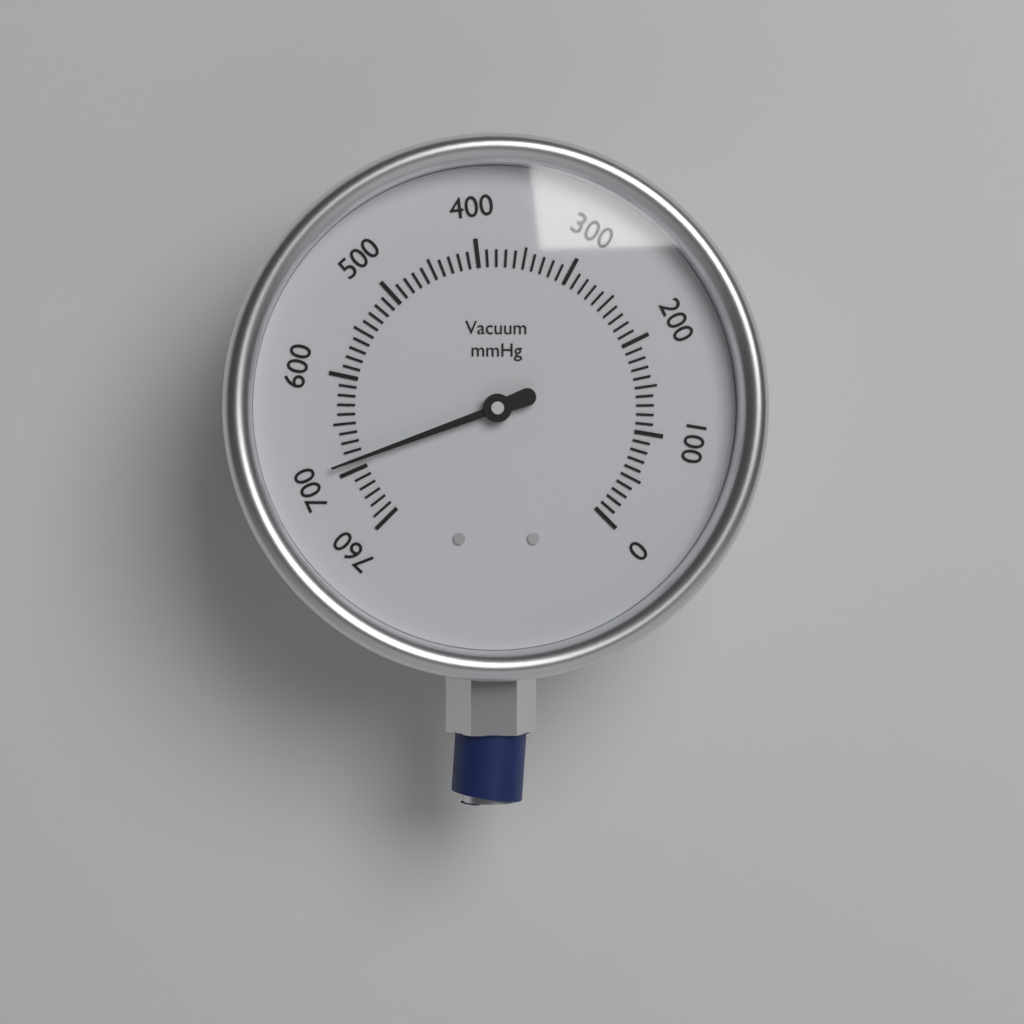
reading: 690 mmHg
